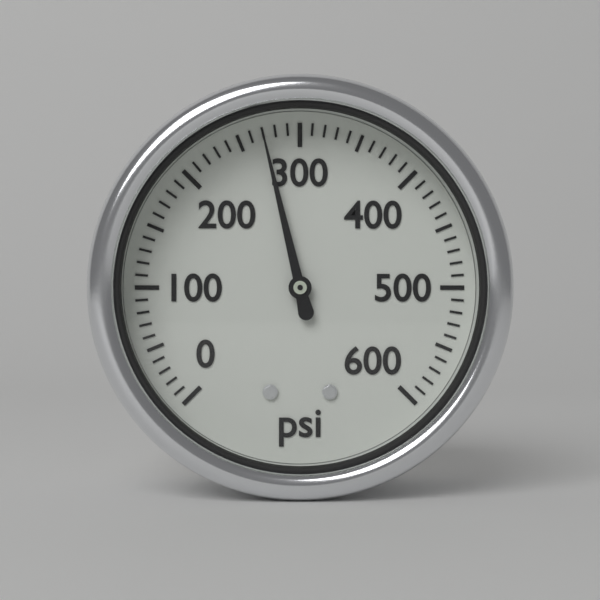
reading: 270 psi
